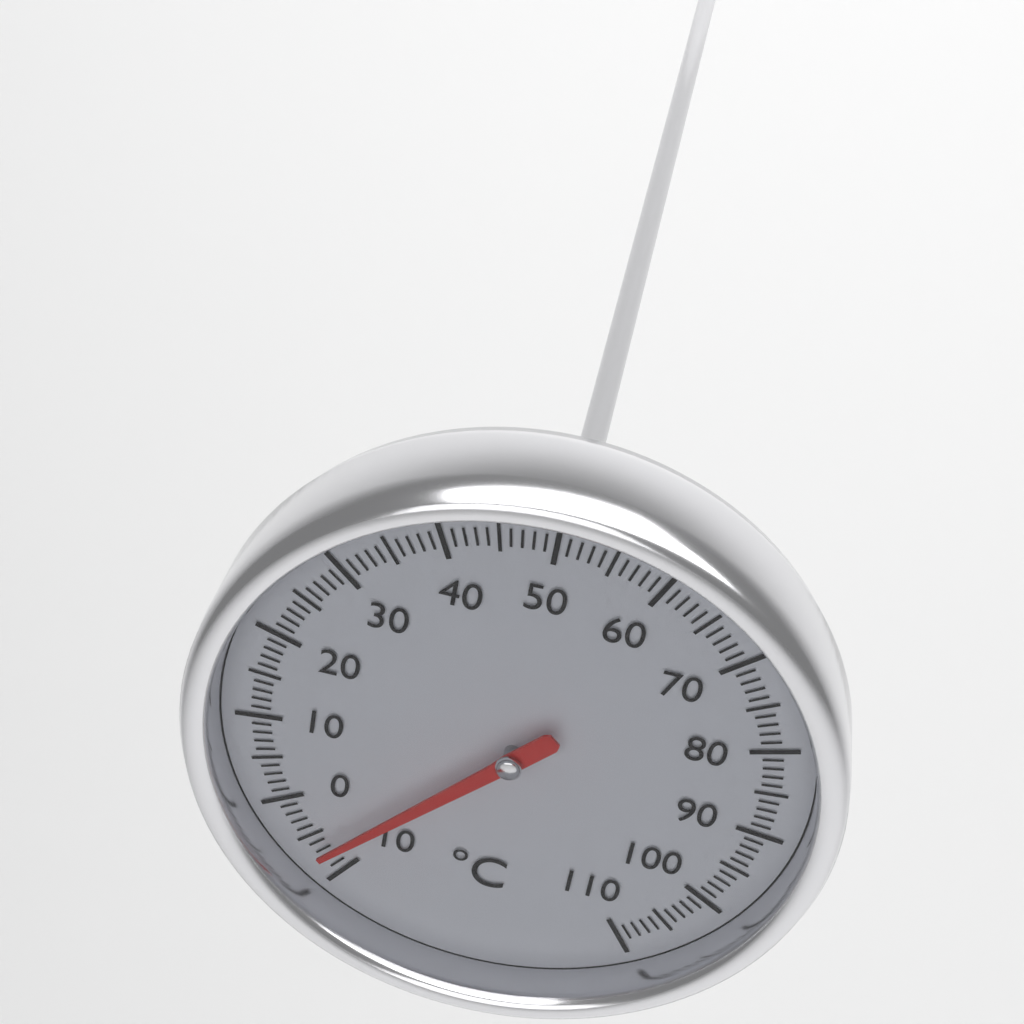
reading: -7 °C
